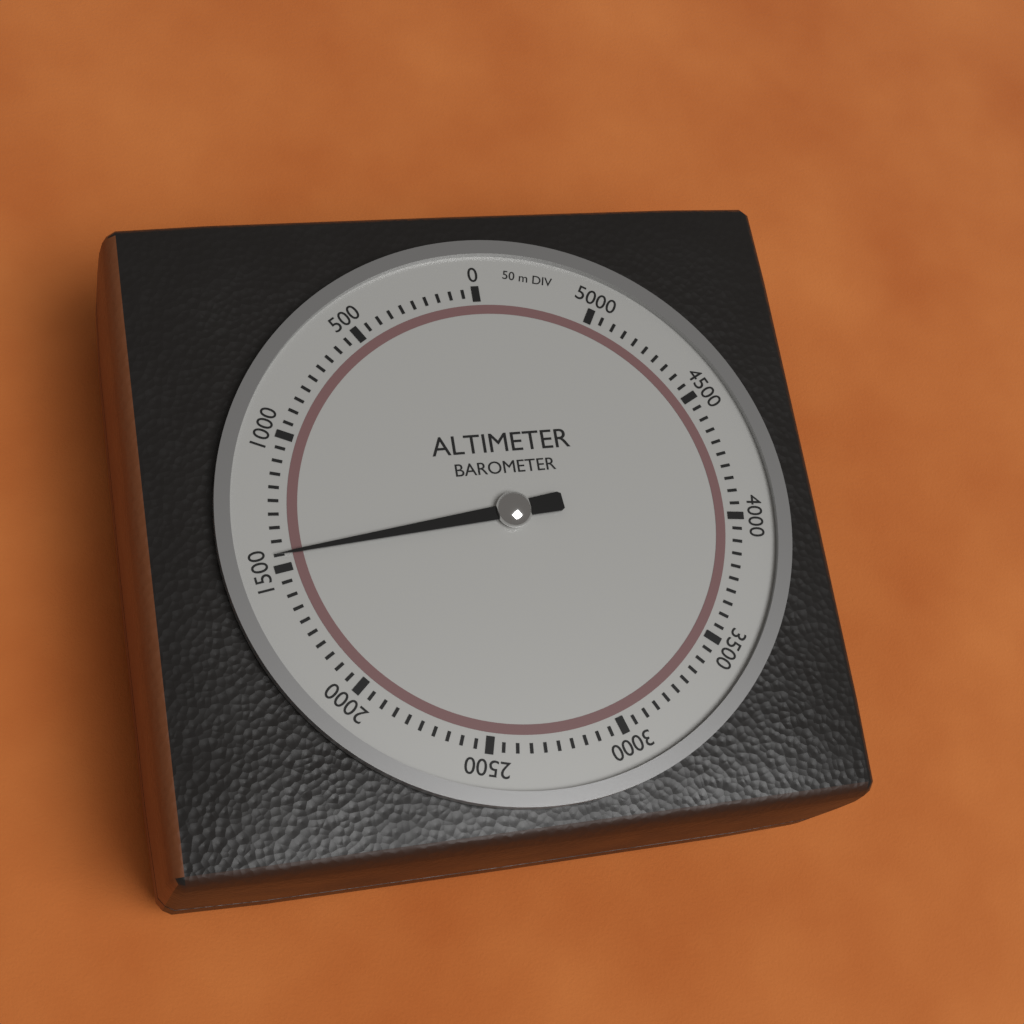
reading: 1450 m
